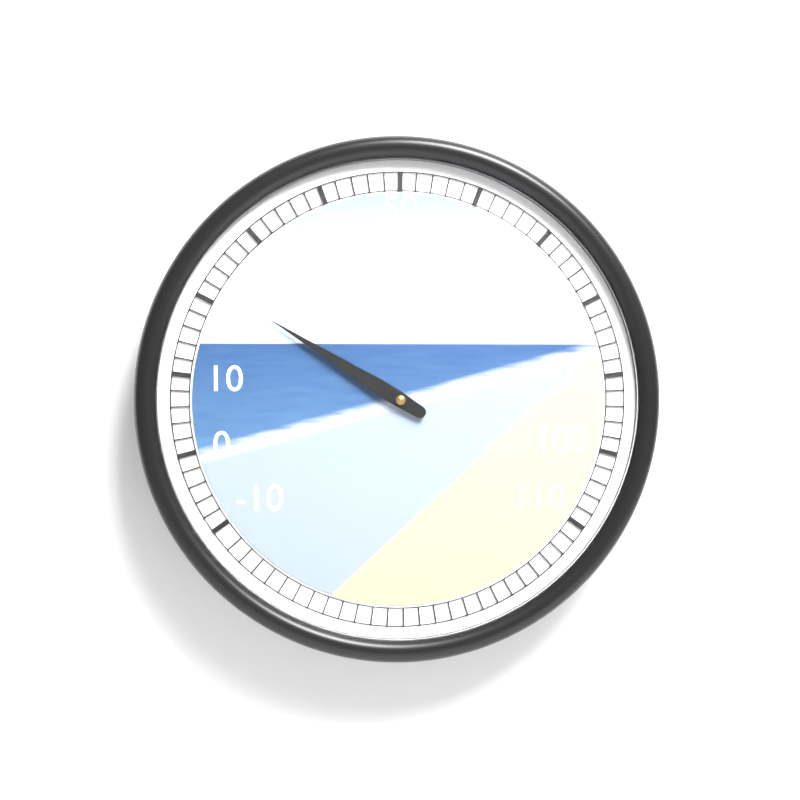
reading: 22 (no unit)
